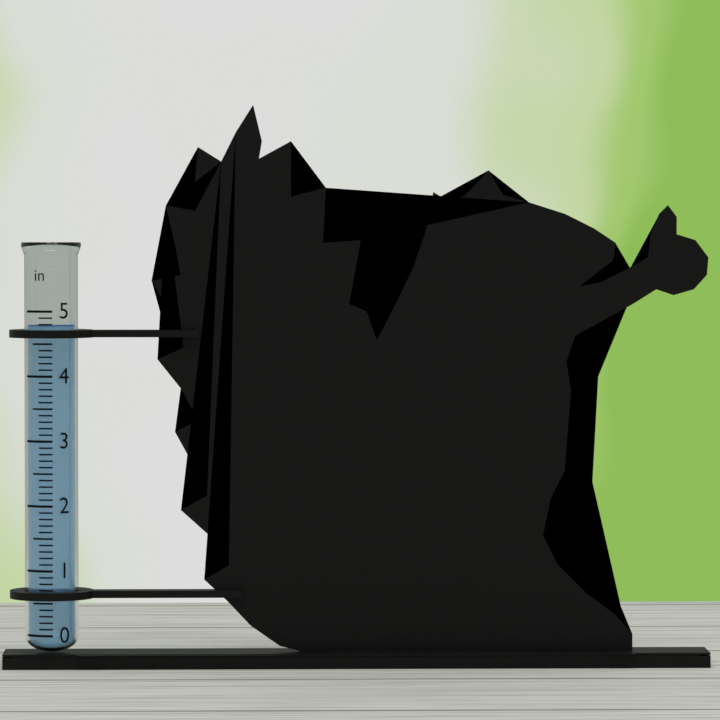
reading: 4.8 in
